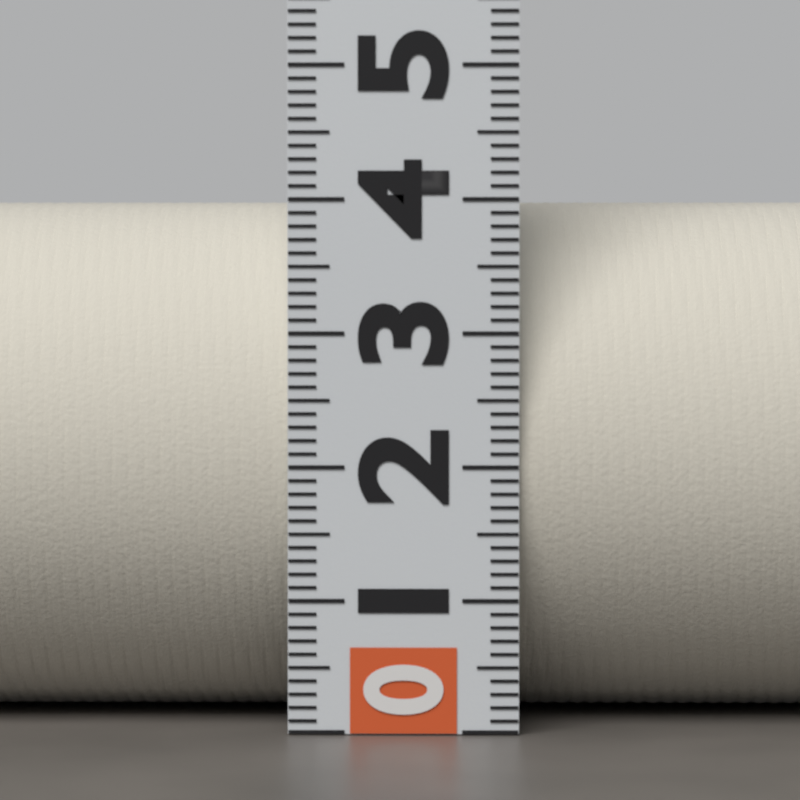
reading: 4.0 (no unit)
